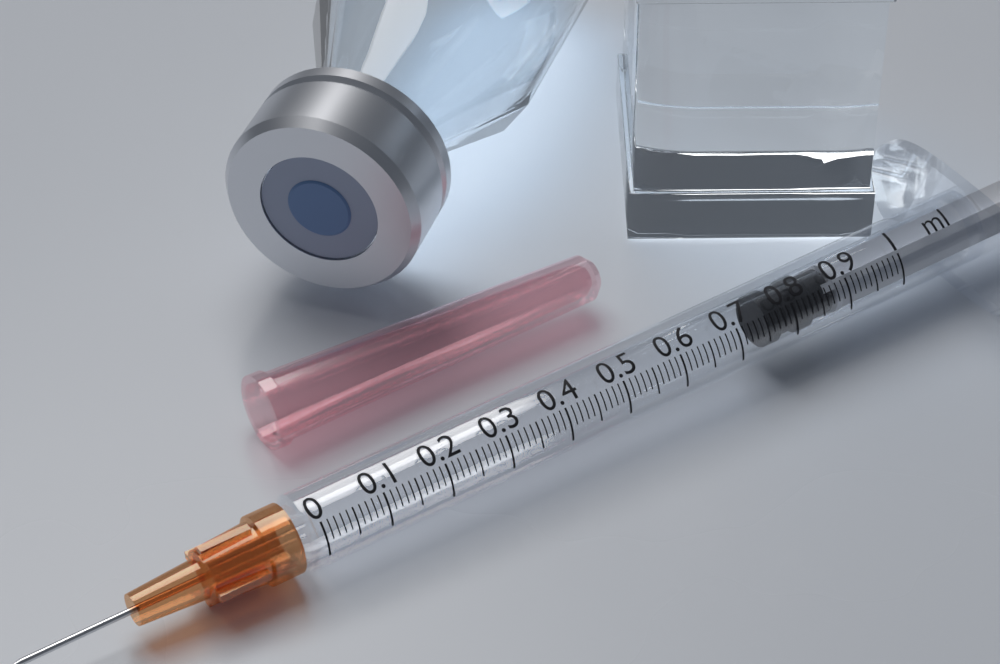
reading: 0.76 ml
